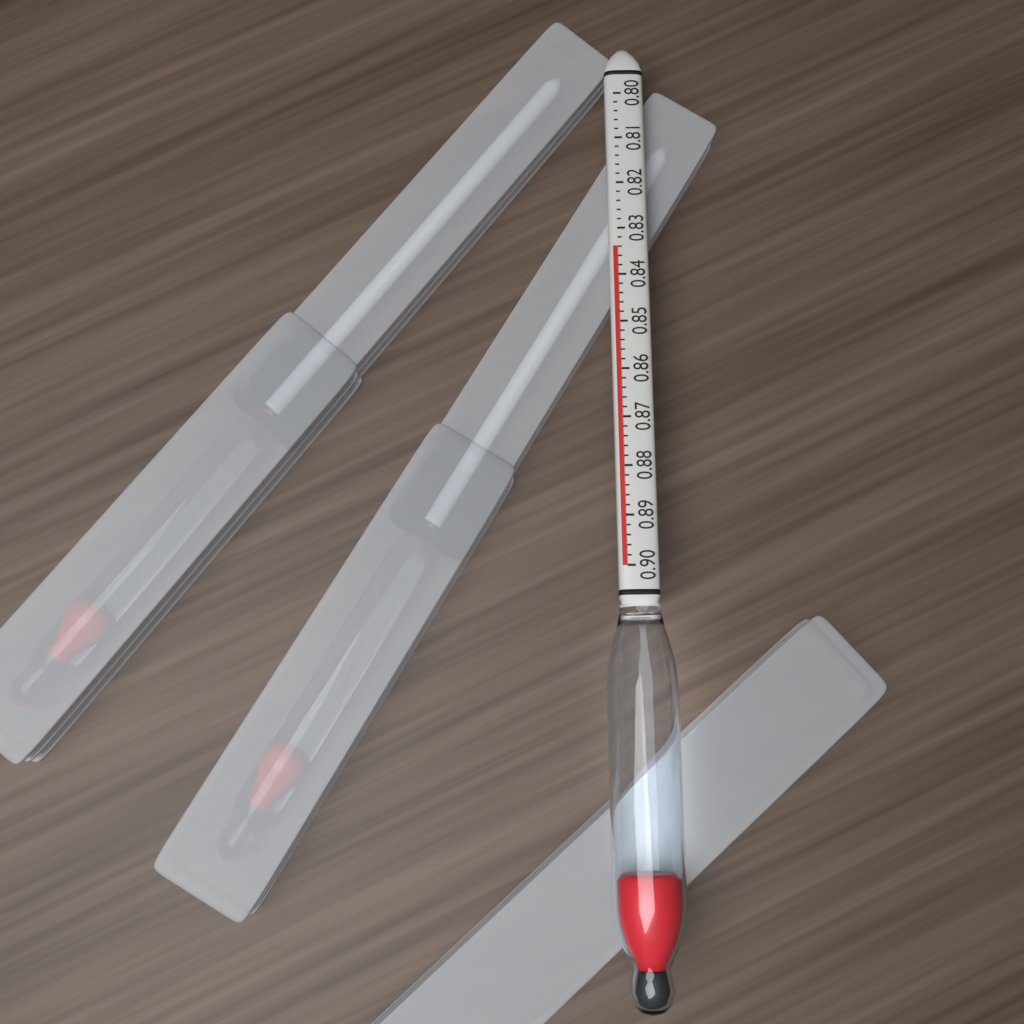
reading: 0.834 (no unit)
